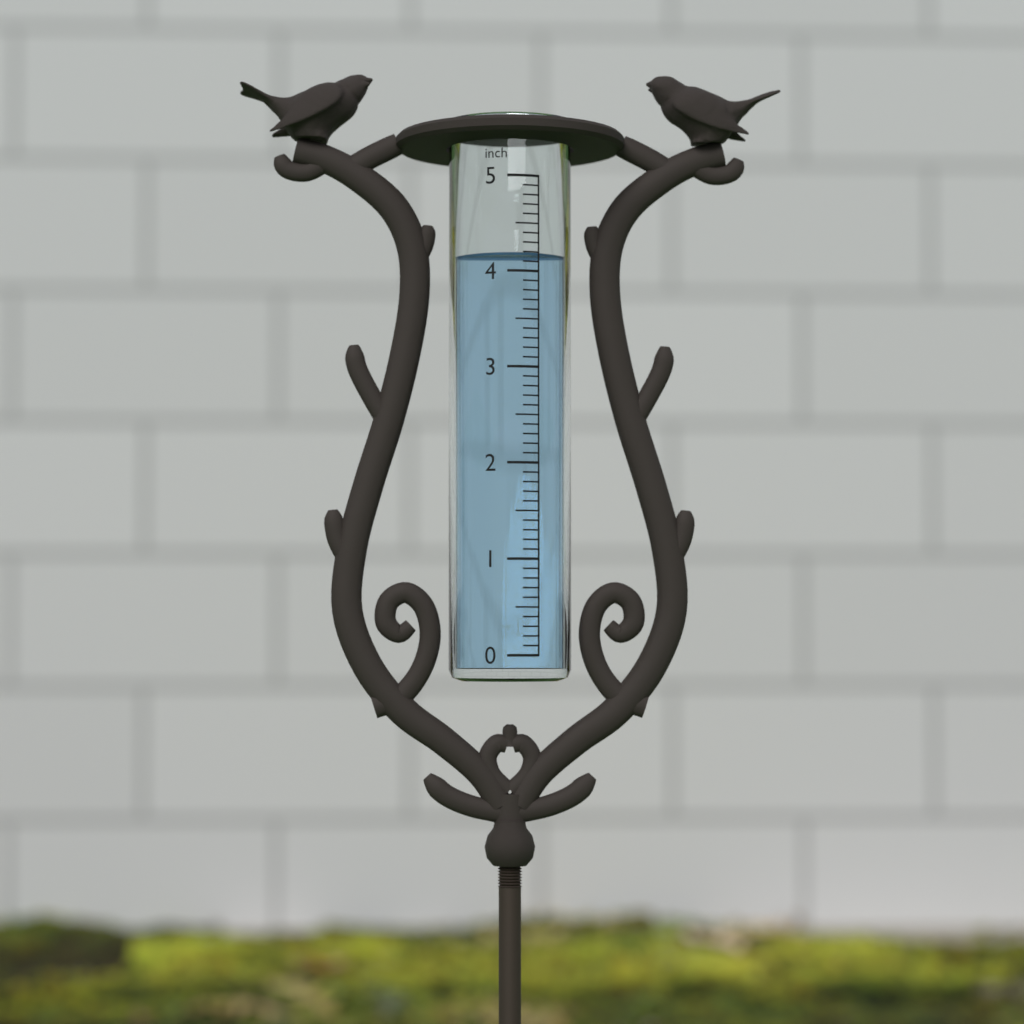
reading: 4.2 inch
